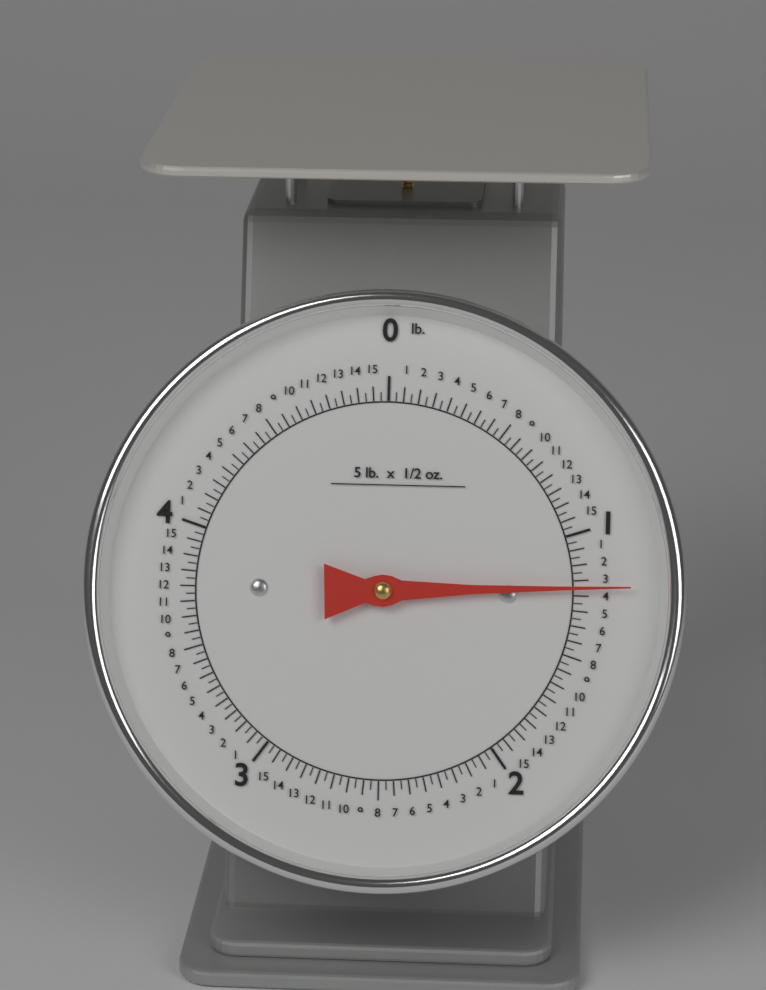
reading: 1.21875 lb
